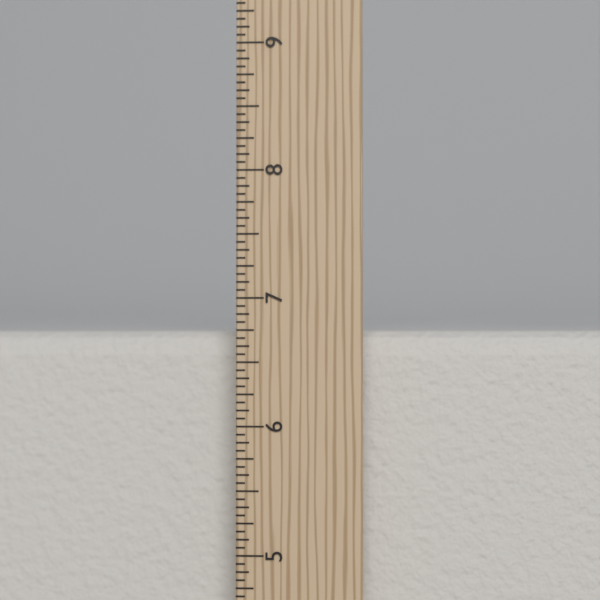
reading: 6.7500 in
